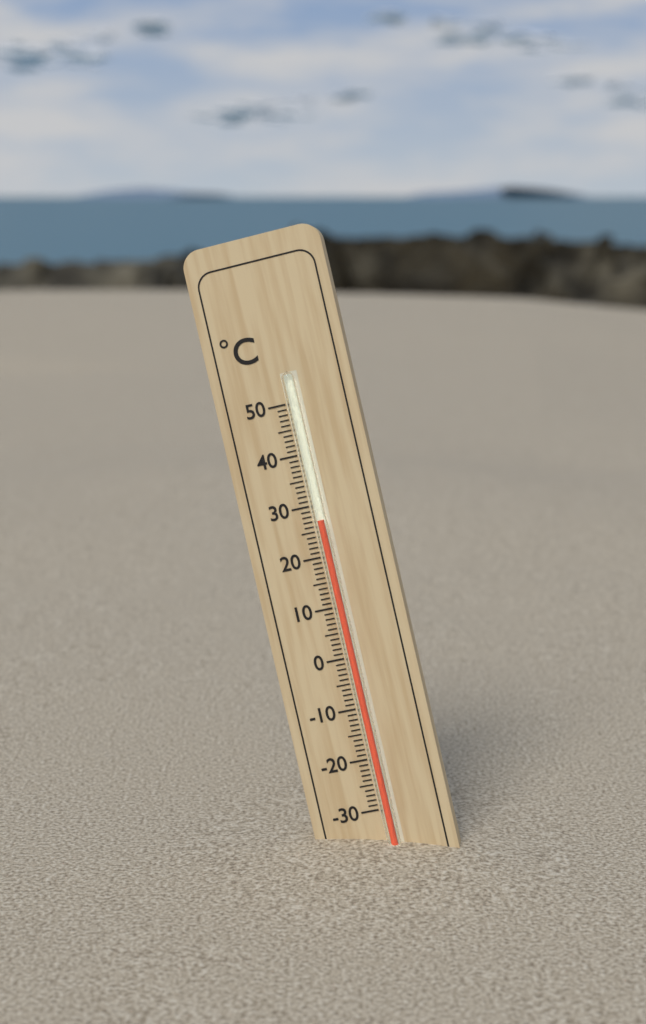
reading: 27 °C
